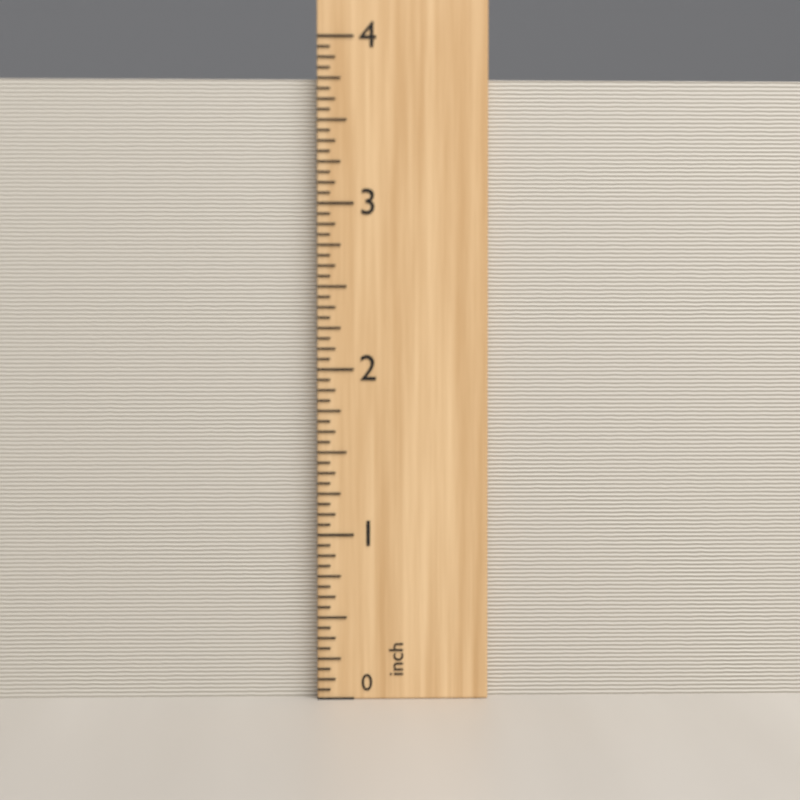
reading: 3.7500 inch
